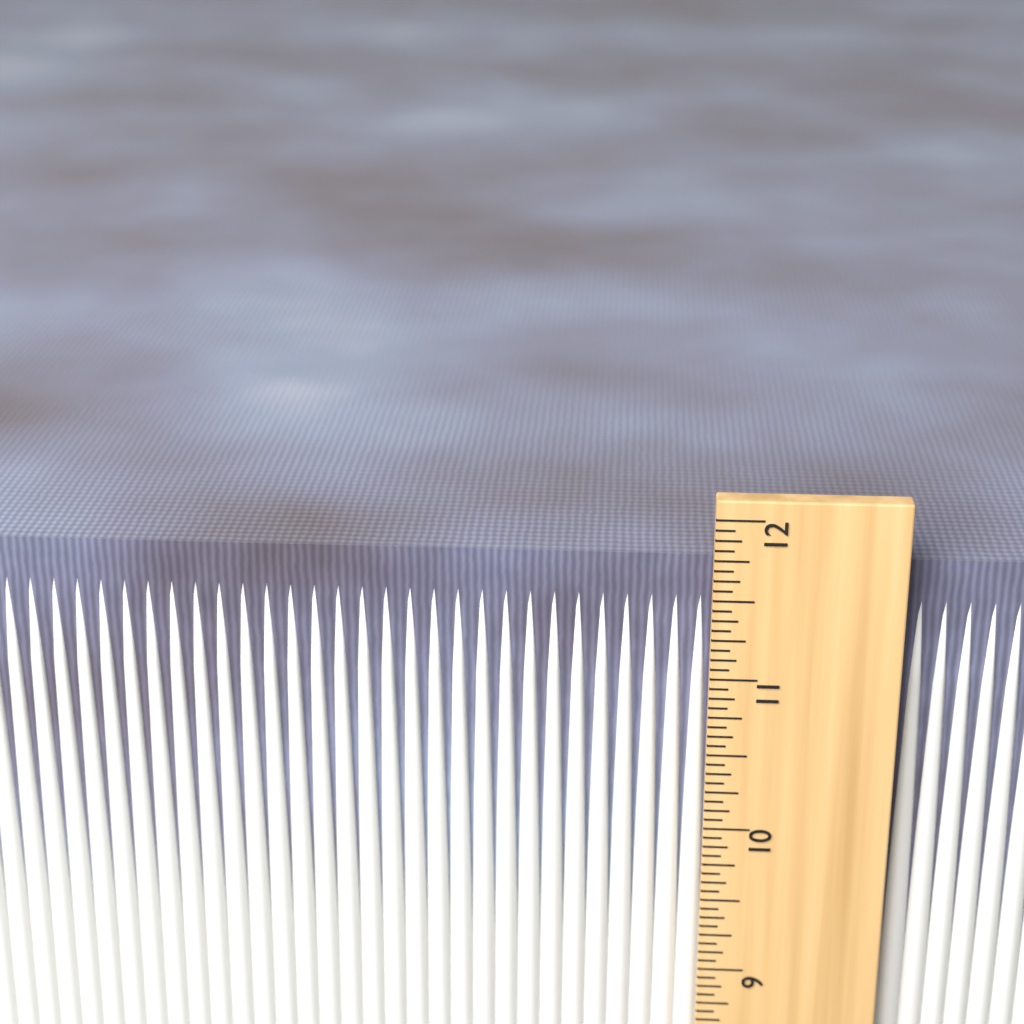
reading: 11.6875 in
